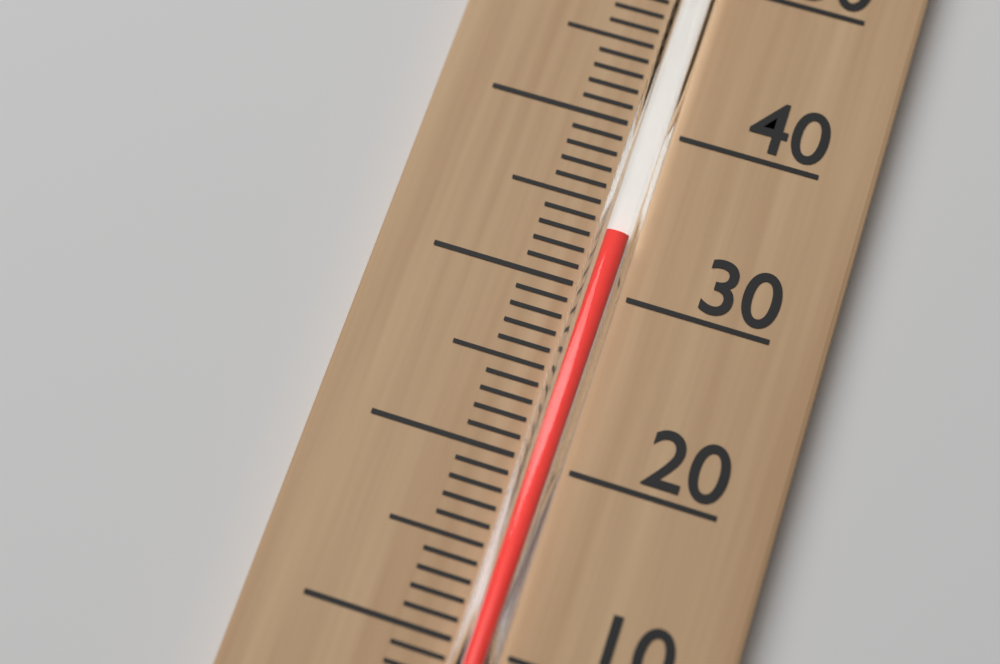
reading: 33 °C
